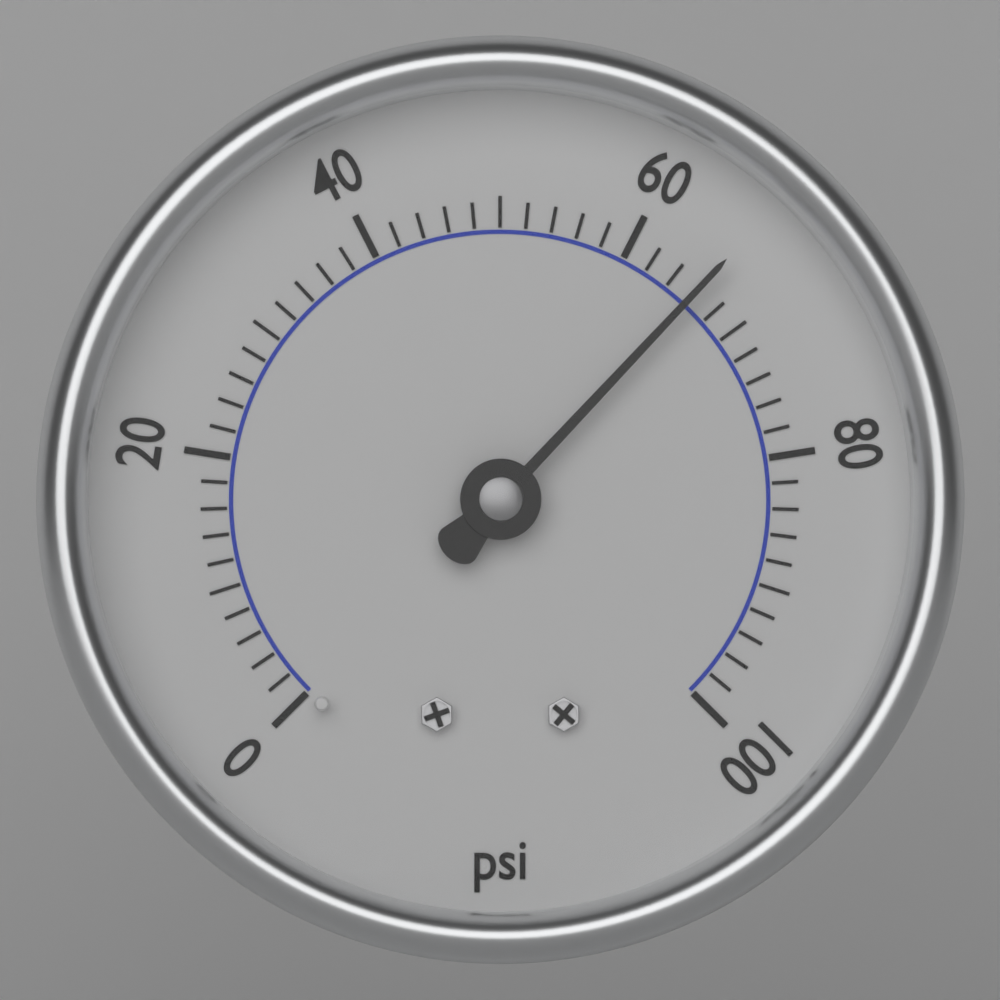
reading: 66 psi
